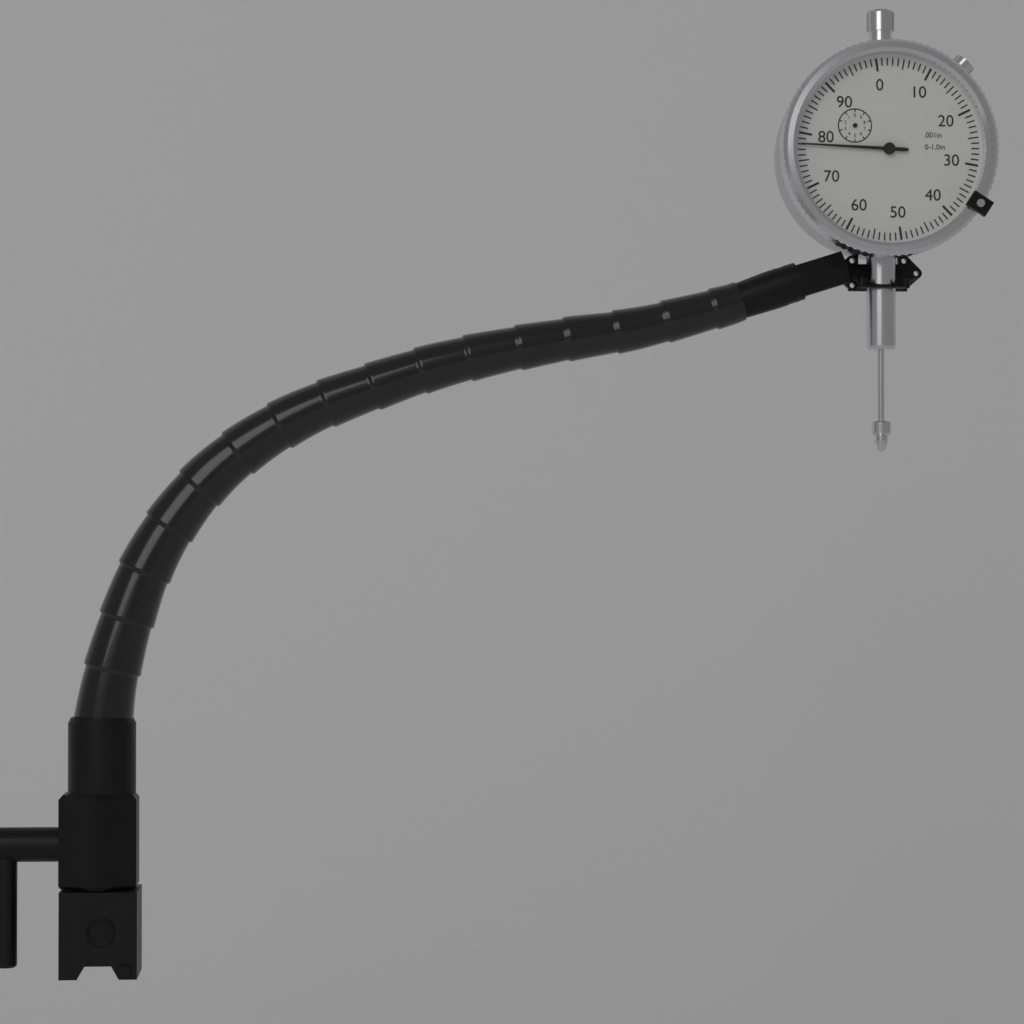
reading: 0.078 in
